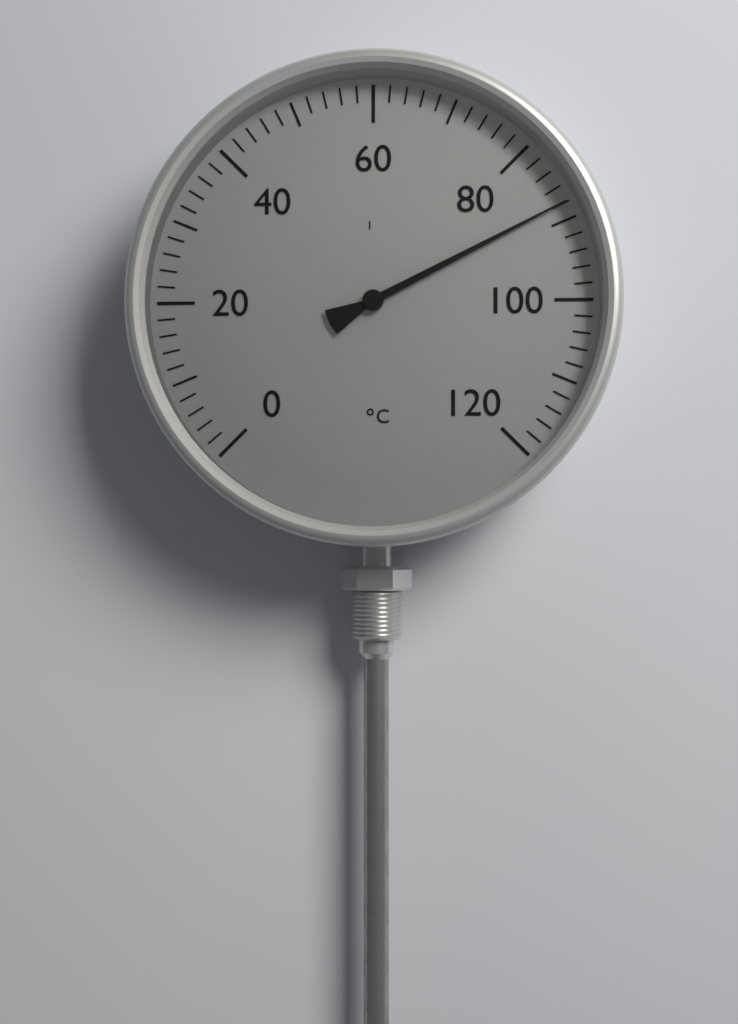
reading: 88 °C
